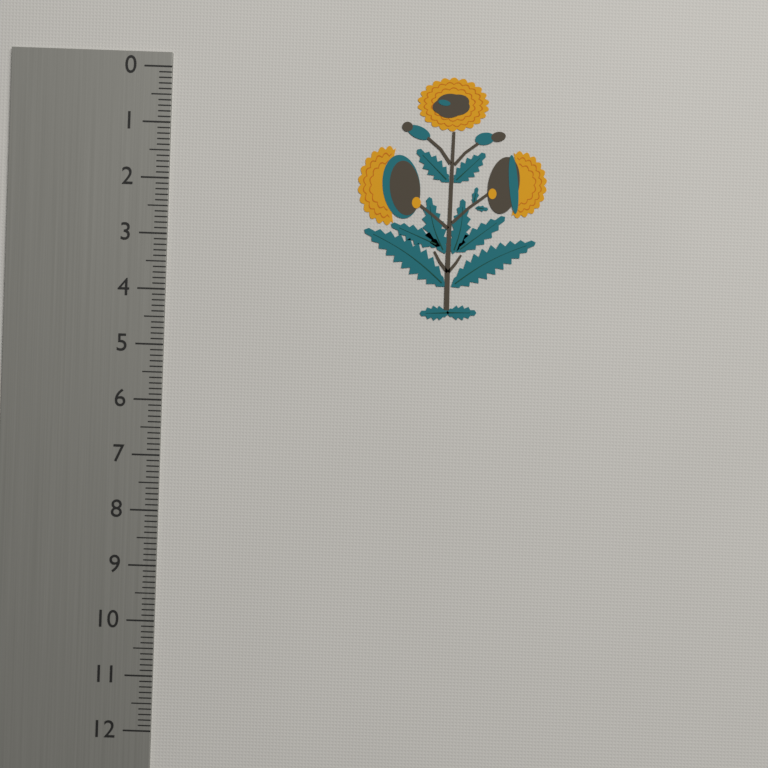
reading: 4.4 (no unit)
